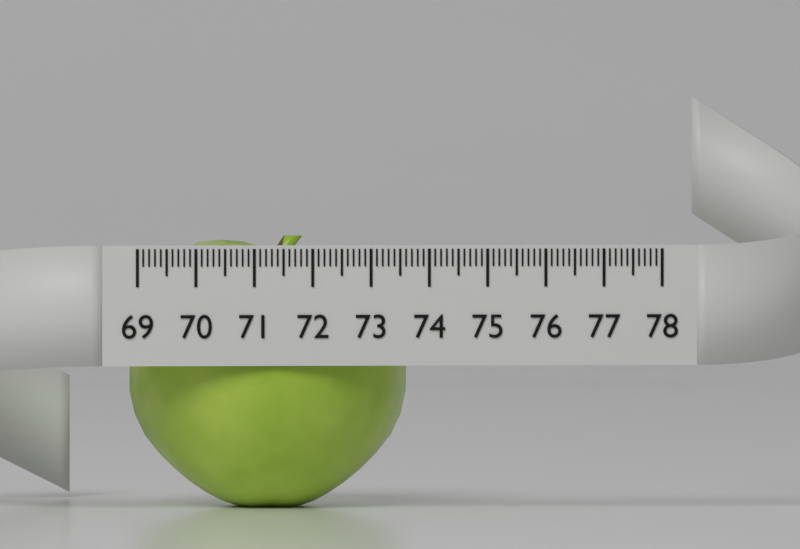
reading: 73.8 (no unit)
